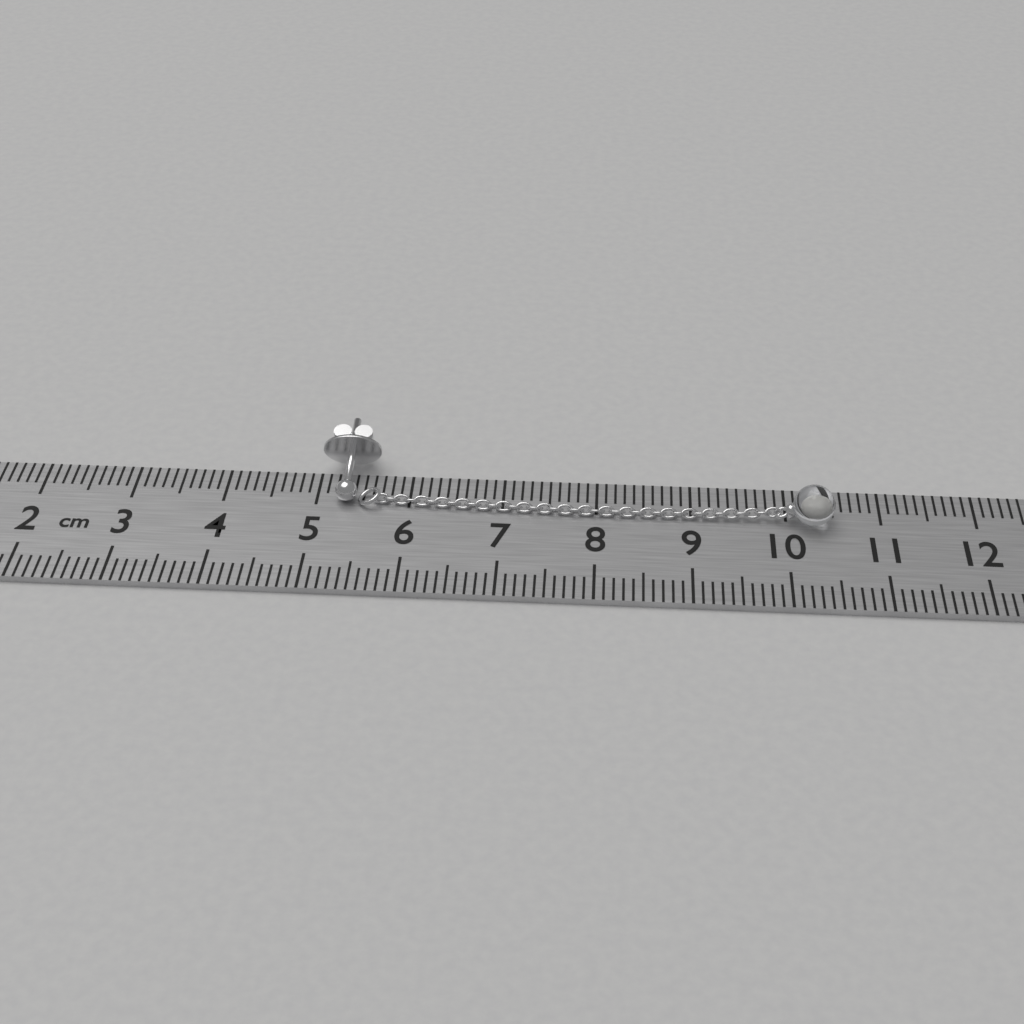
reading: 10.5 cm
